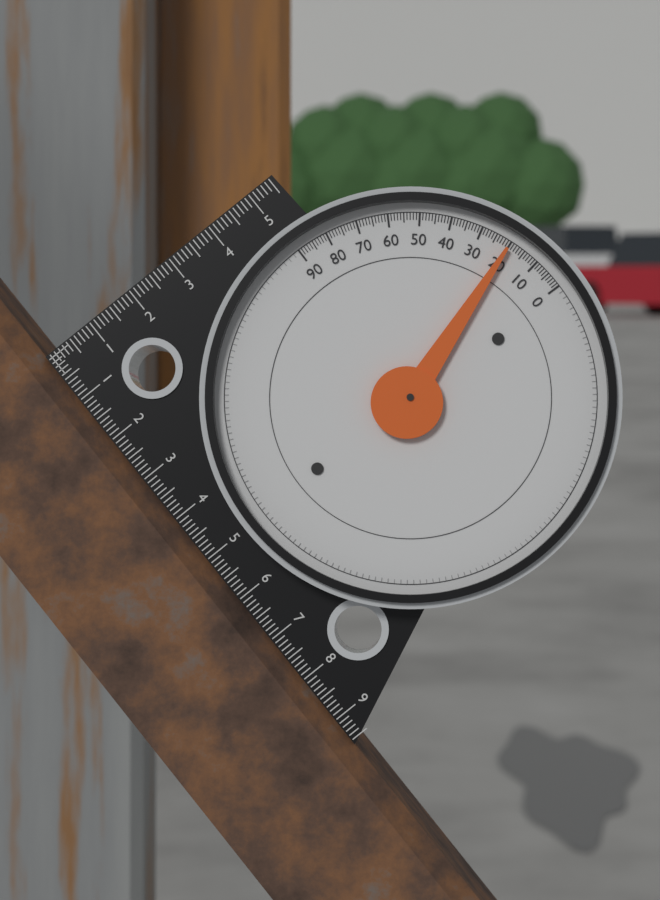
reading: 20 (no unit)
